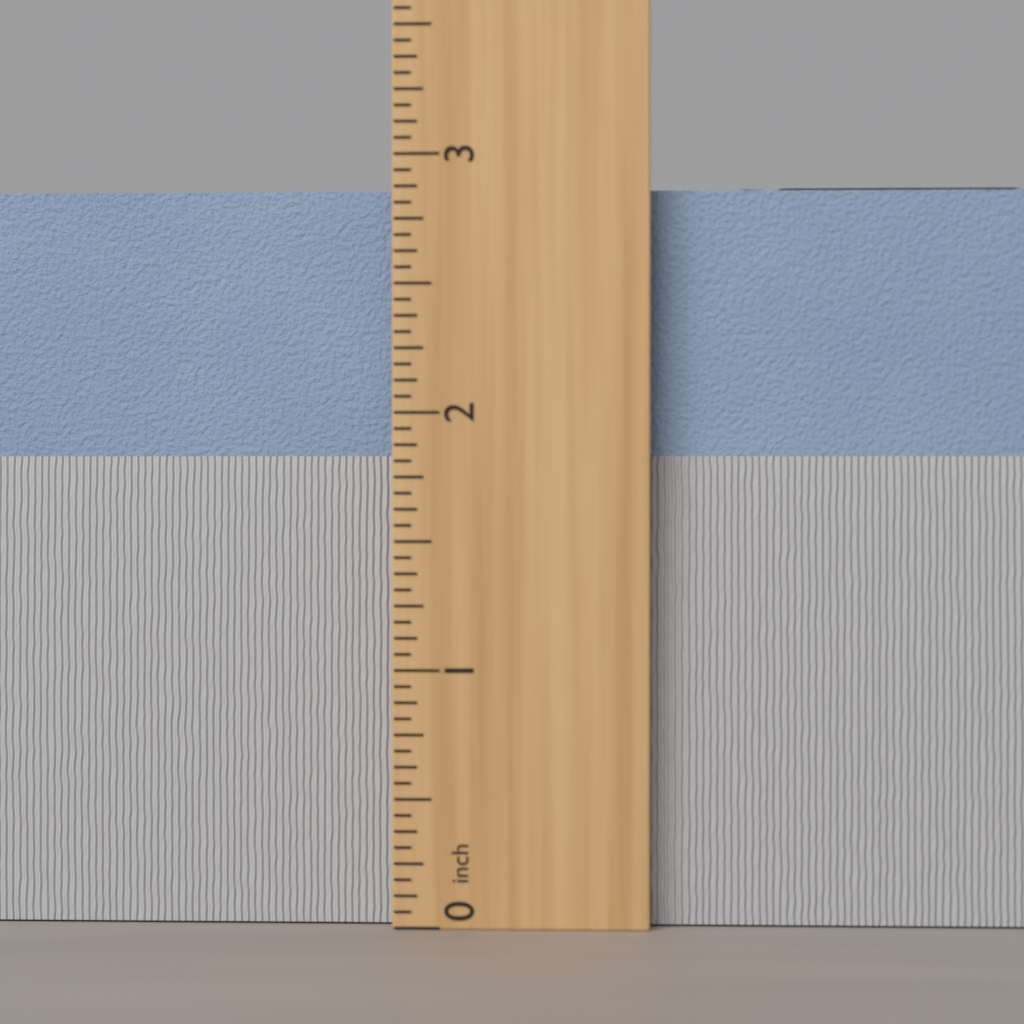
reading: 2.8750 inch
